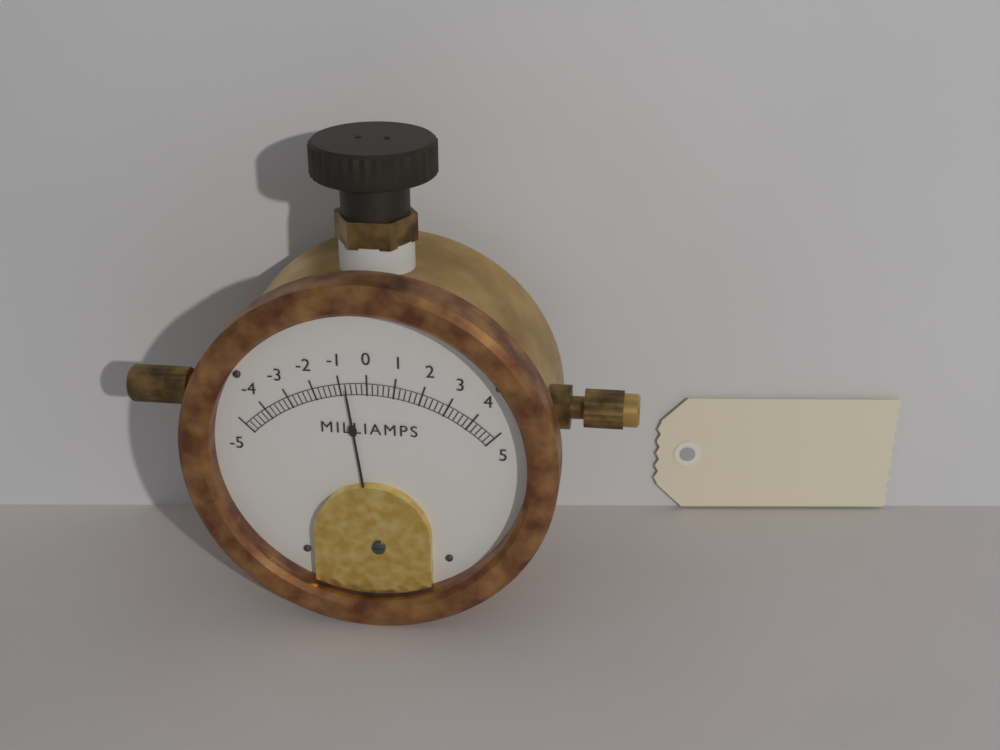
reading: -0.8 mA
